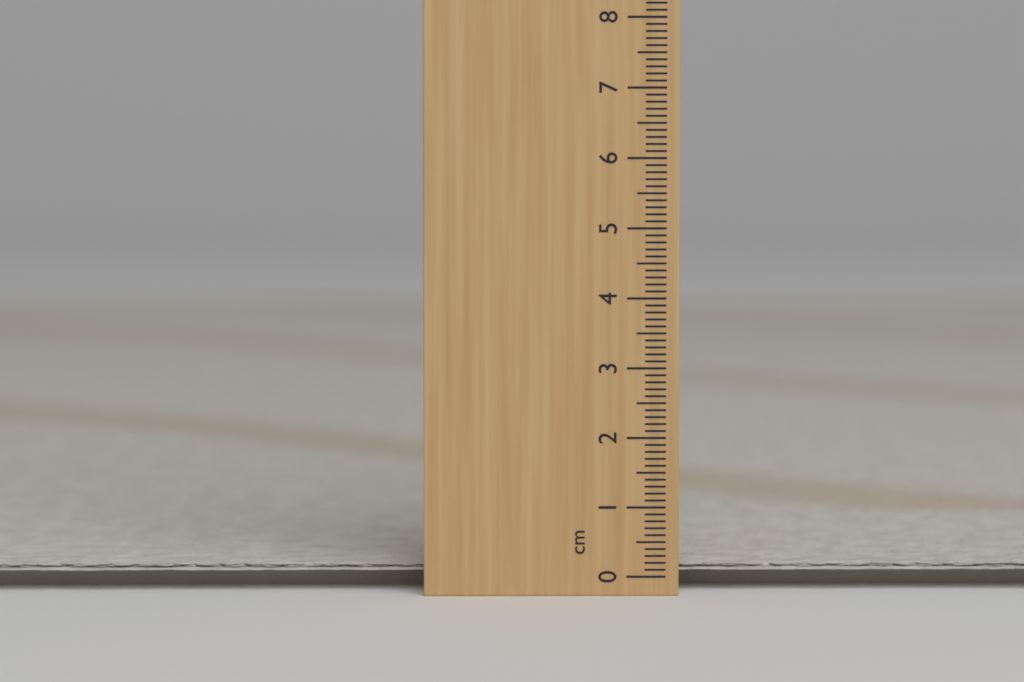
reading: 0.1 cm
